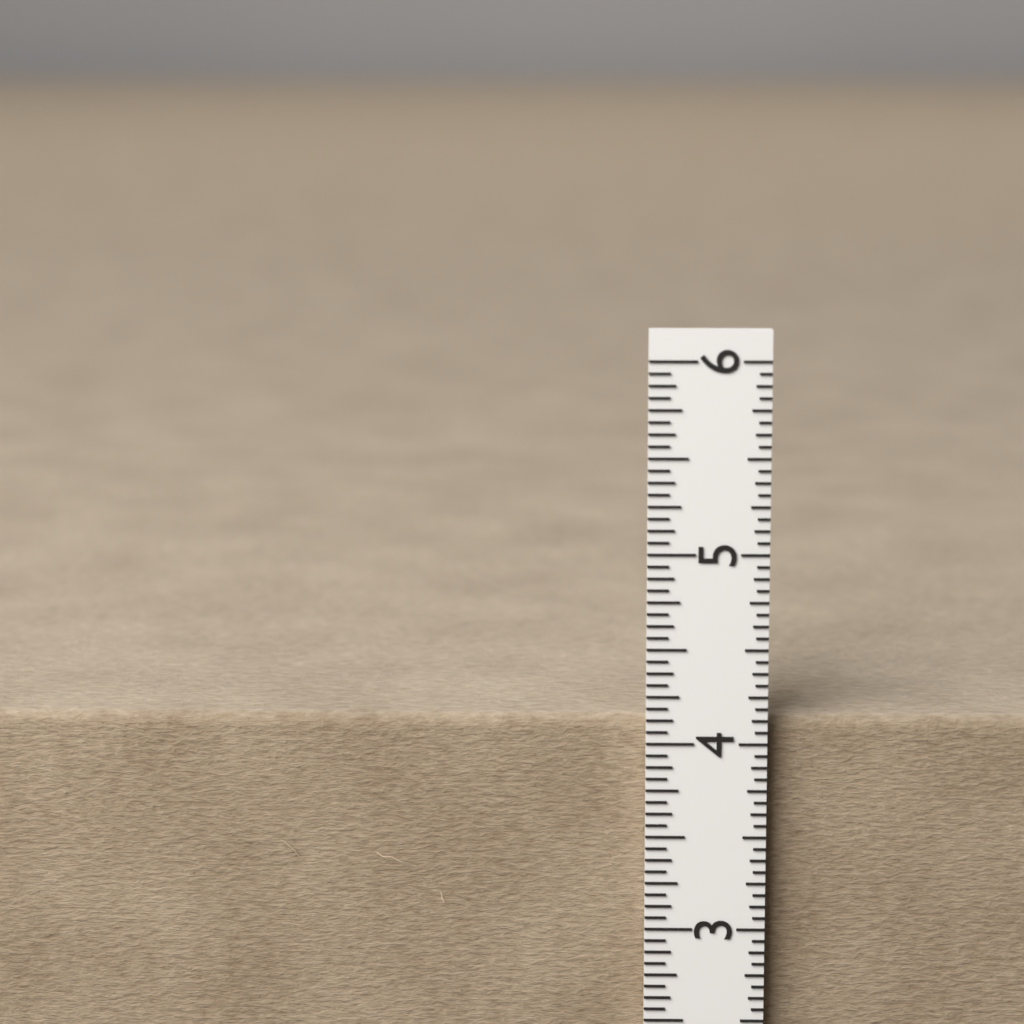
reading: 4.1250 in
